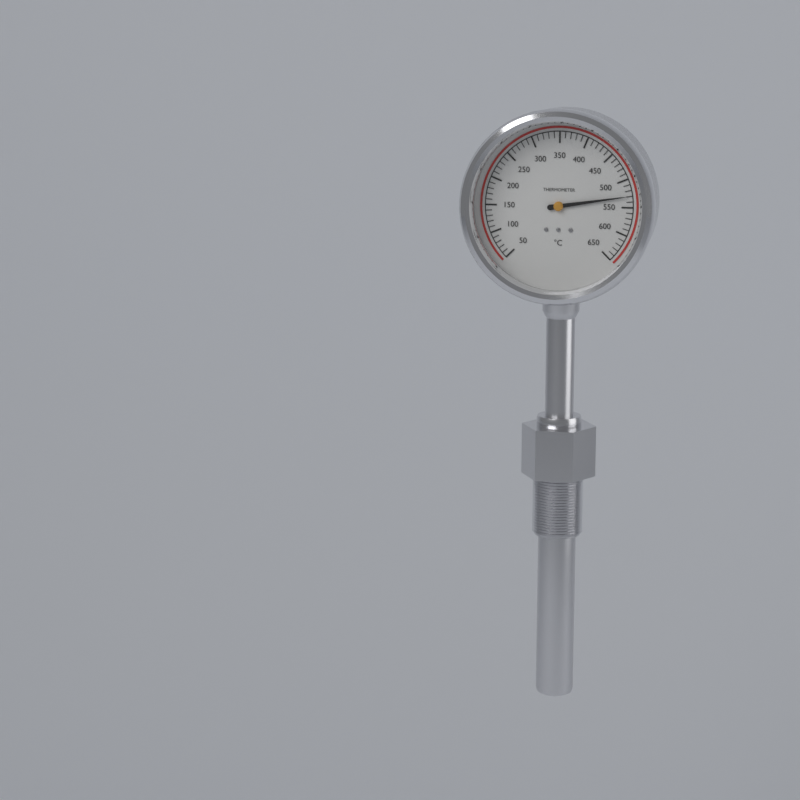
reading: 530 °C
